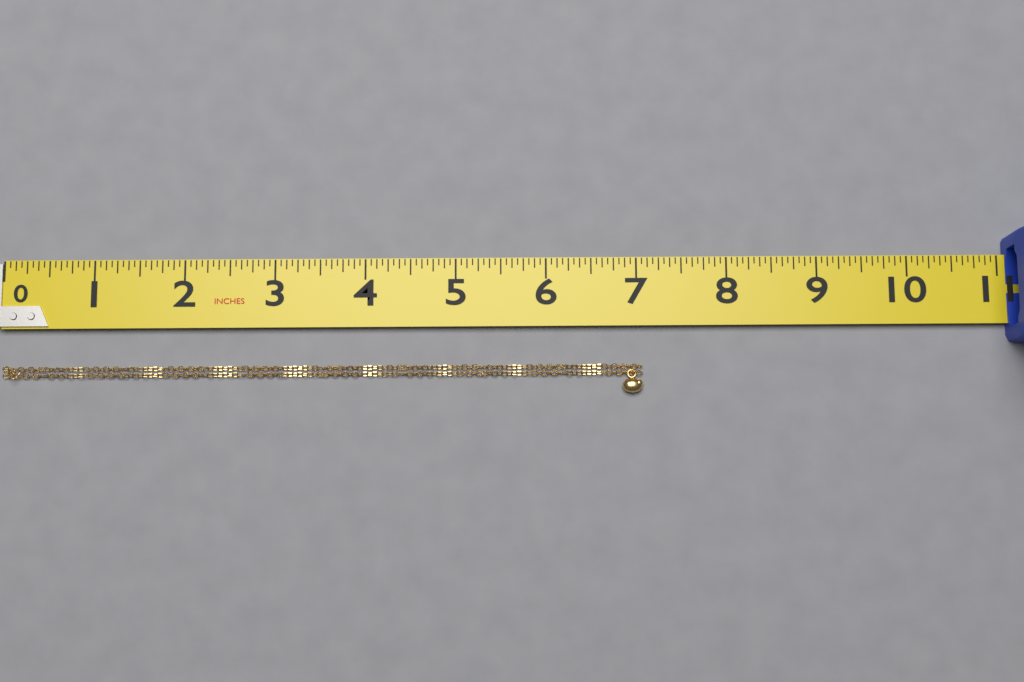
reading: 7.0625 in
